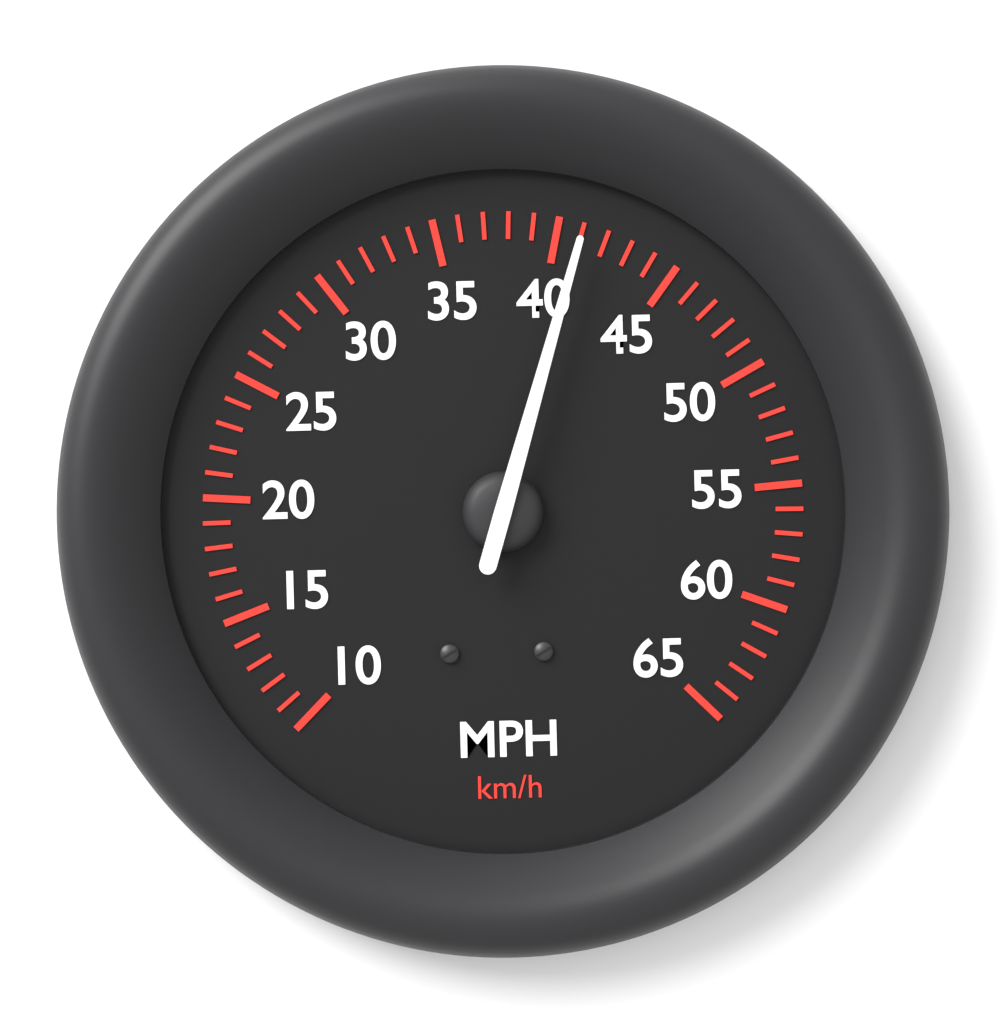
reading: 41 mph
